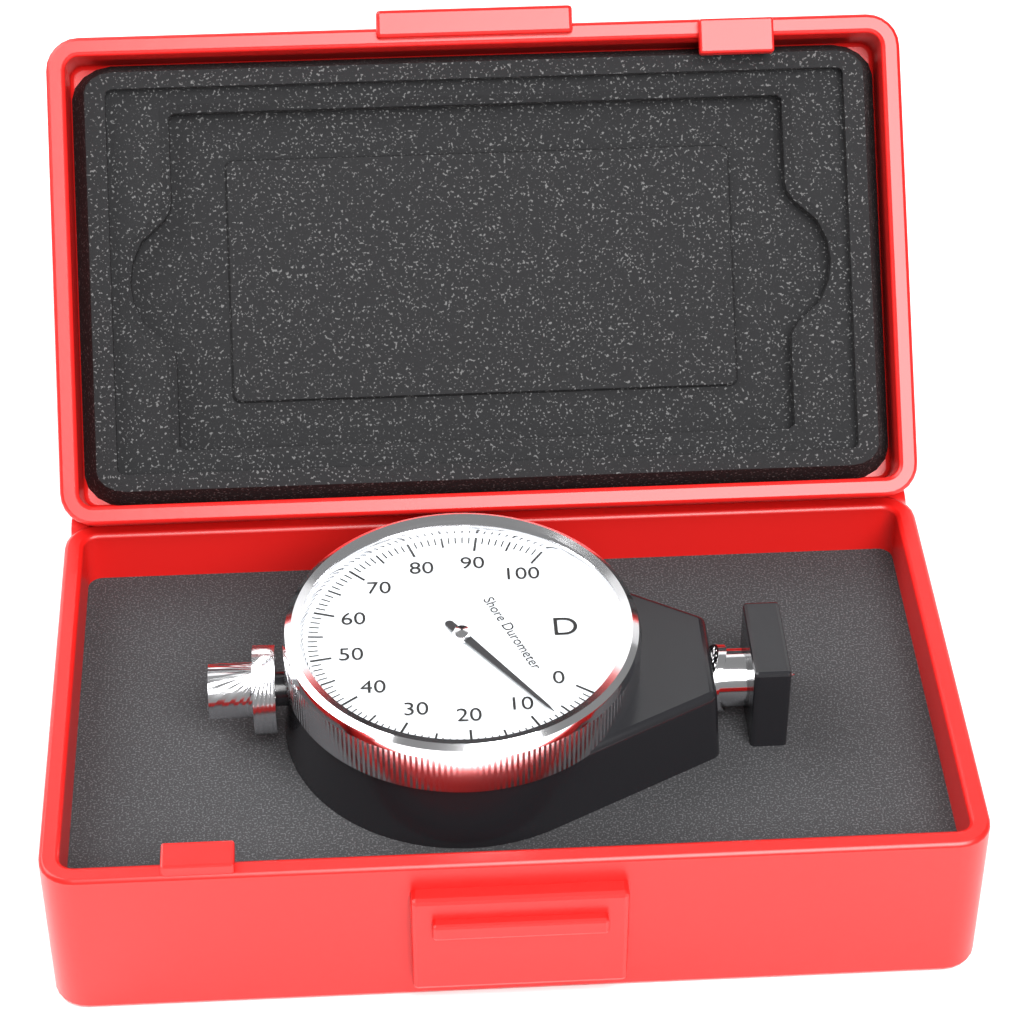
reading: 7 Shore D
